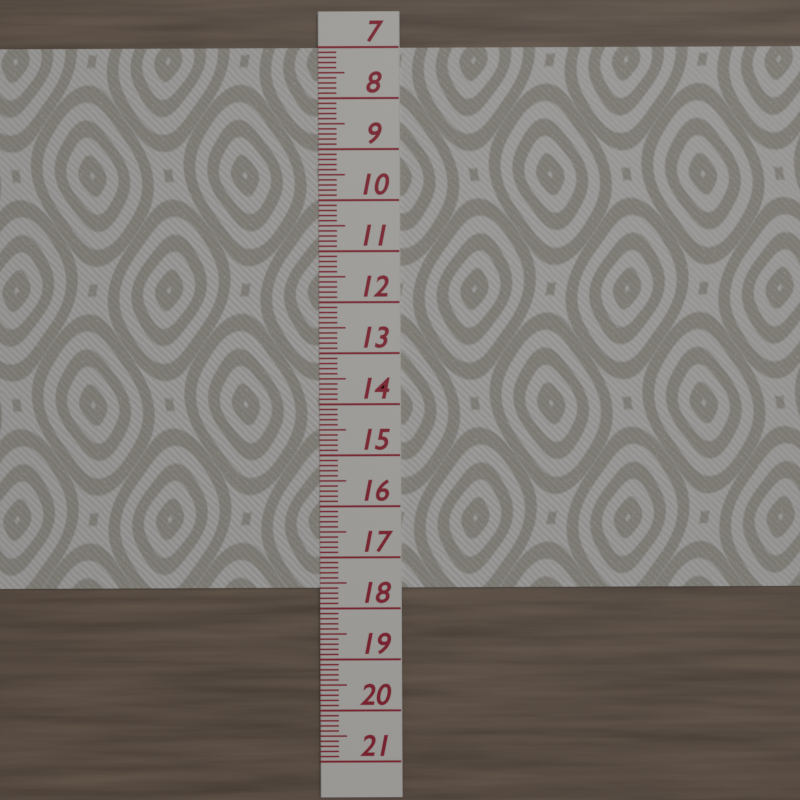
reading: 17.6 (no unit)
